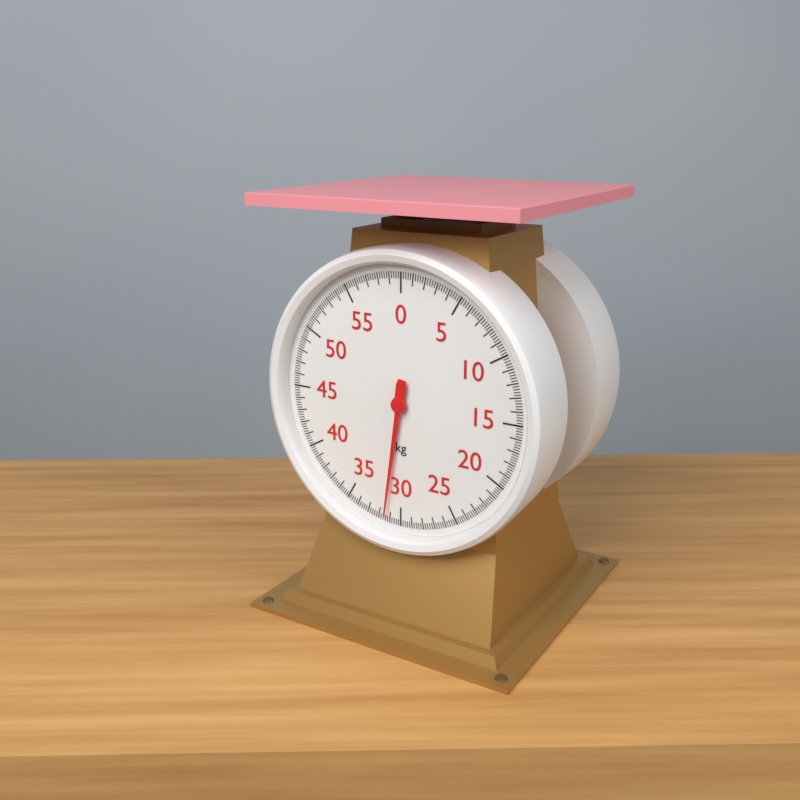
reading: 31.4 kg
